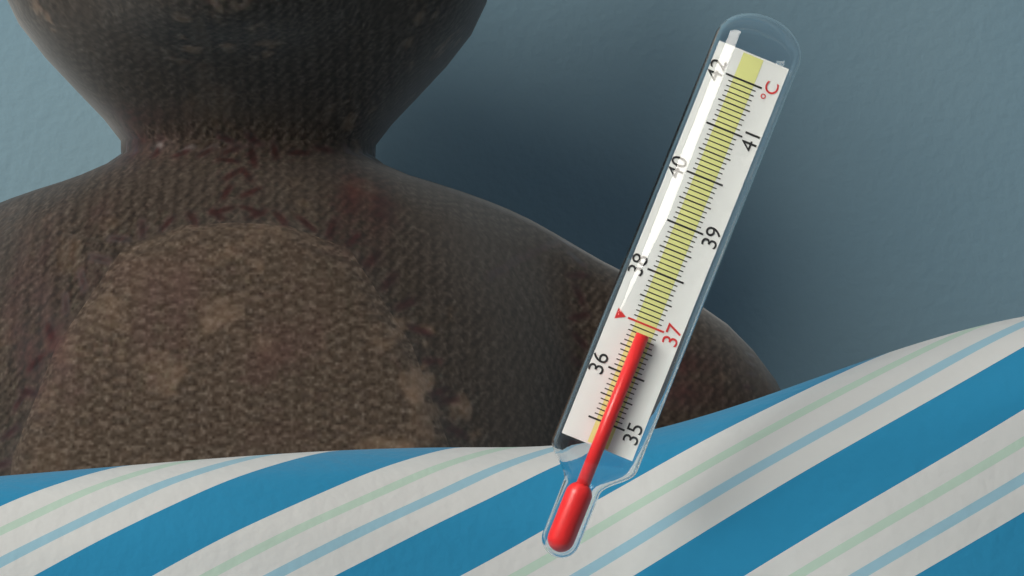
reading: 36.8 °C
